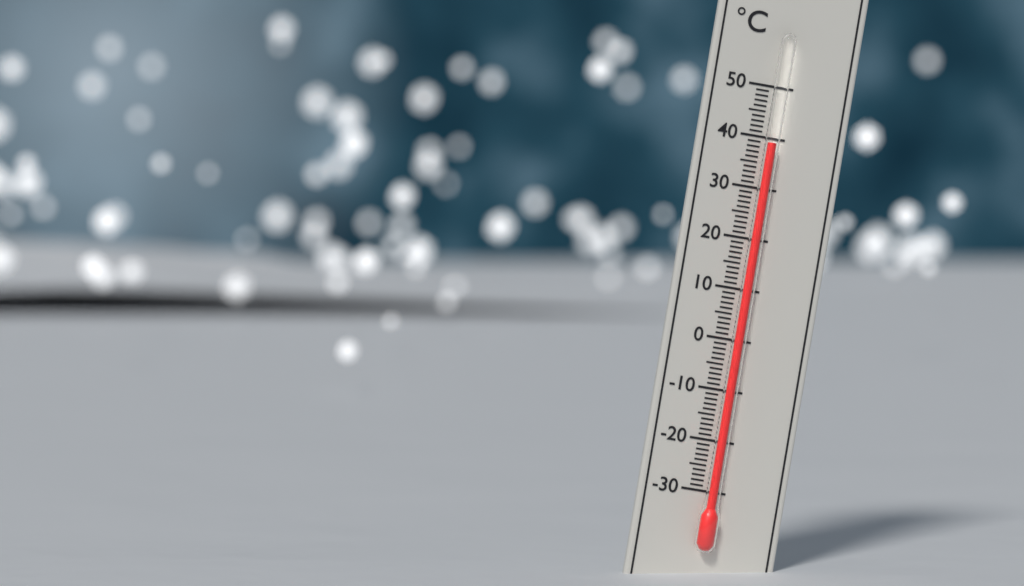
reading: 39 °C
